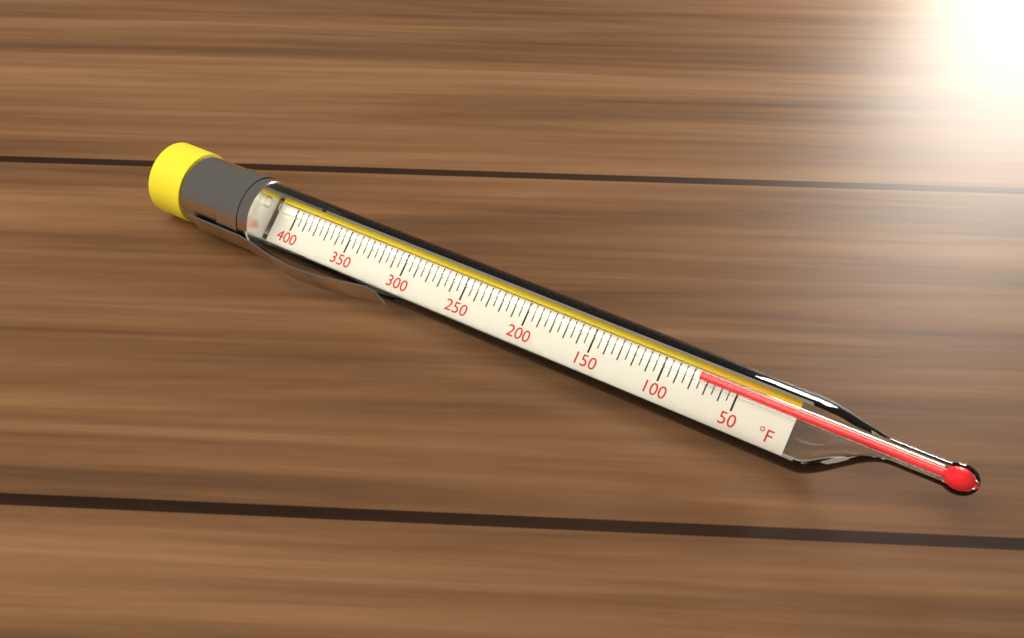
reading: 75 °F
